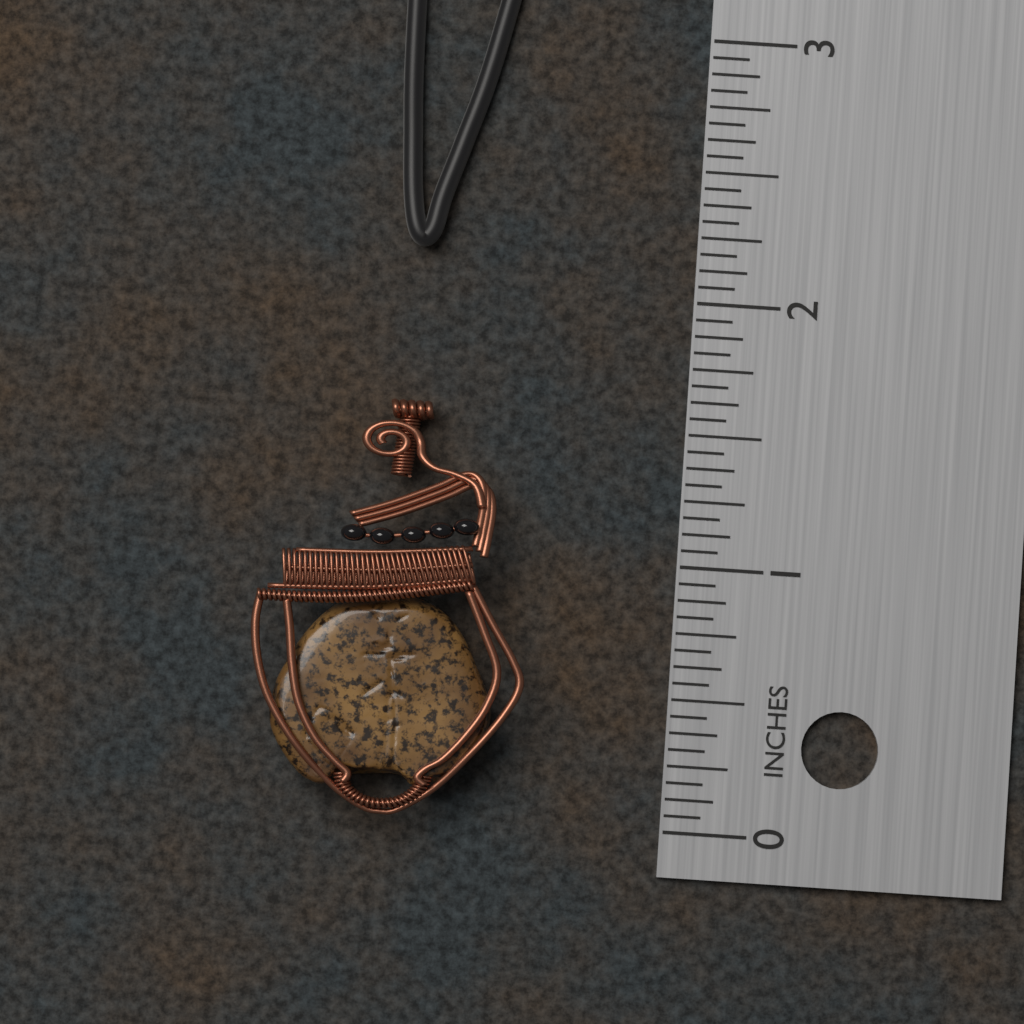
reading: 1.5625 in
